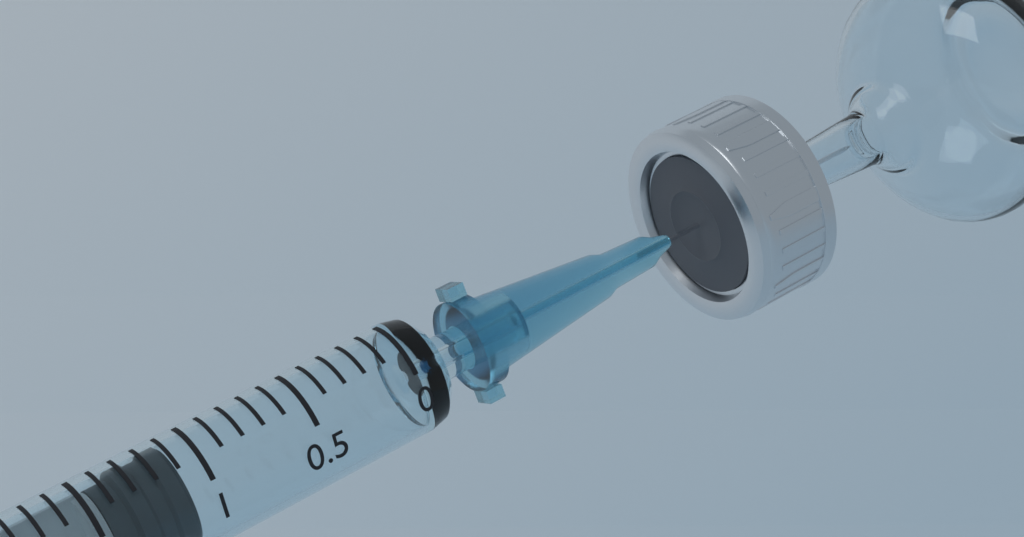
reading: 1.1 ml
